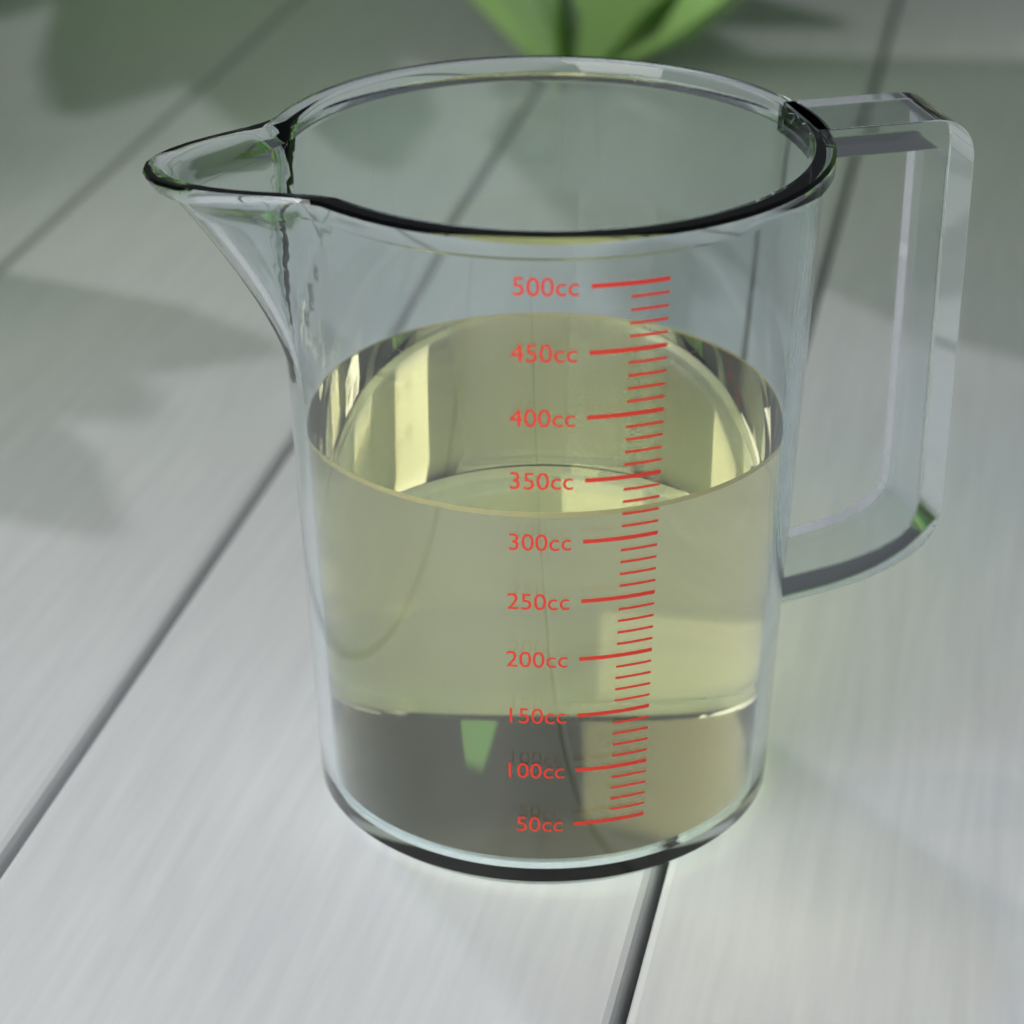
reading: 320 cc
